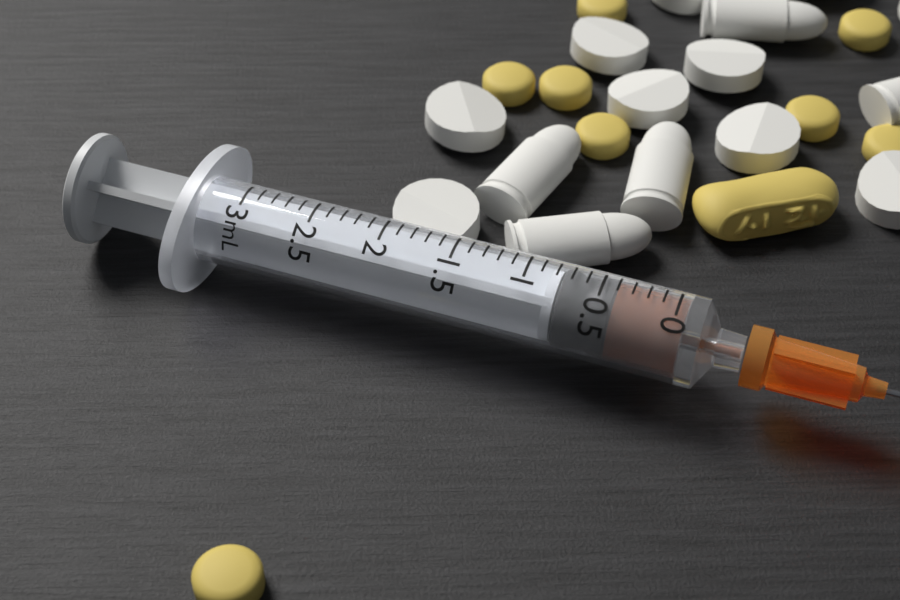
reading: 0.4 mL
